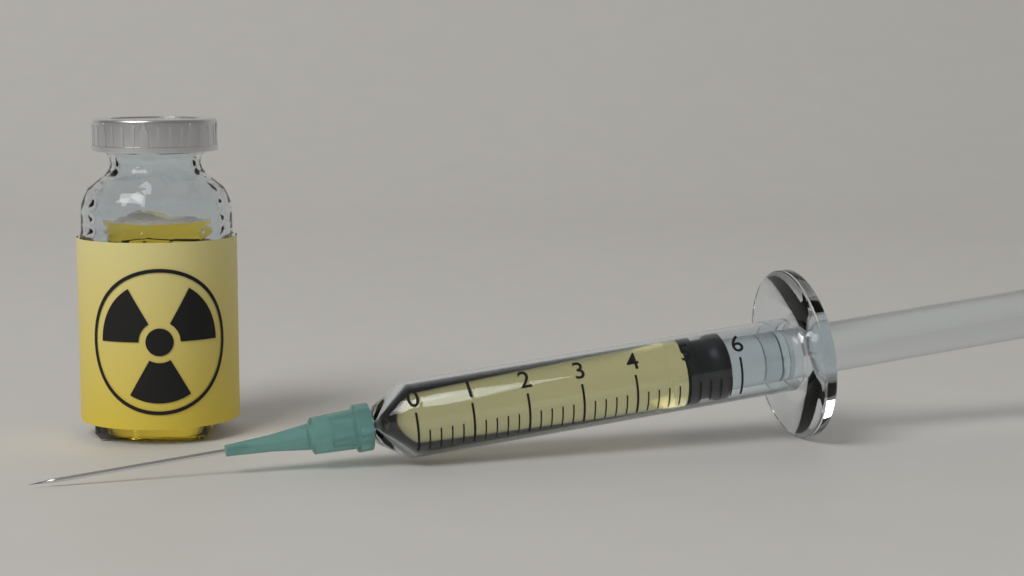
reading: 5.0 (no unit)
